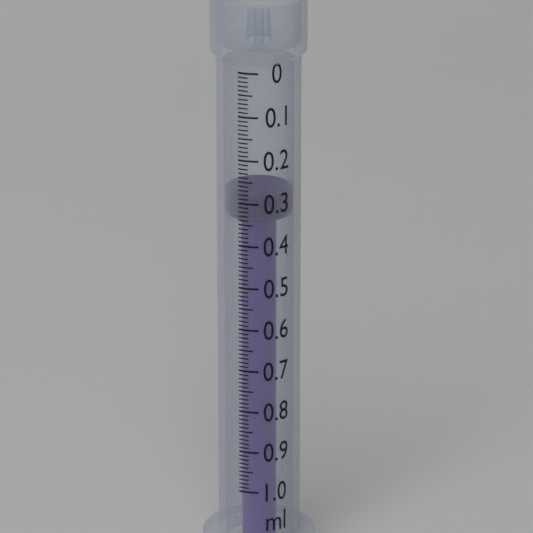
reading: 0.29 ml
